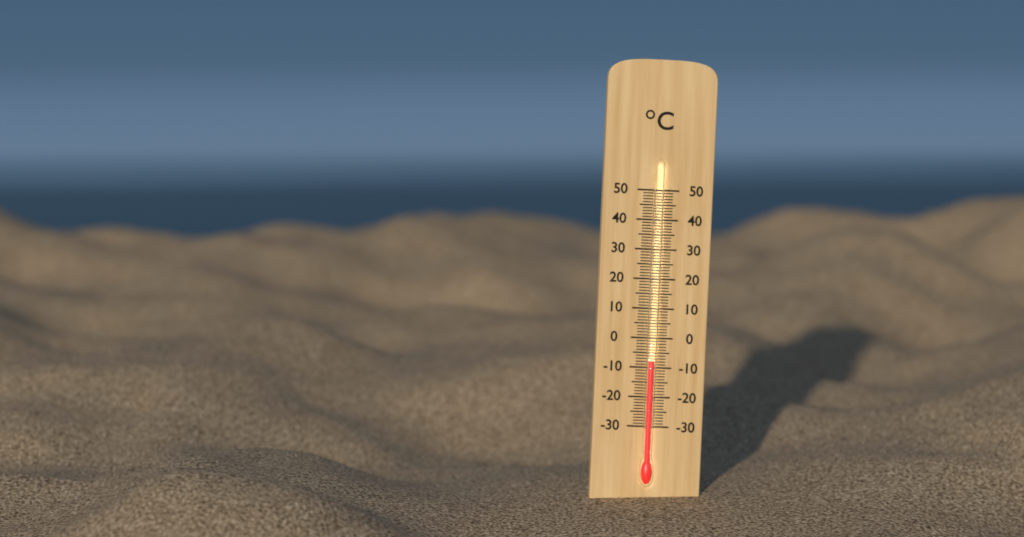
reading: -8 °C
